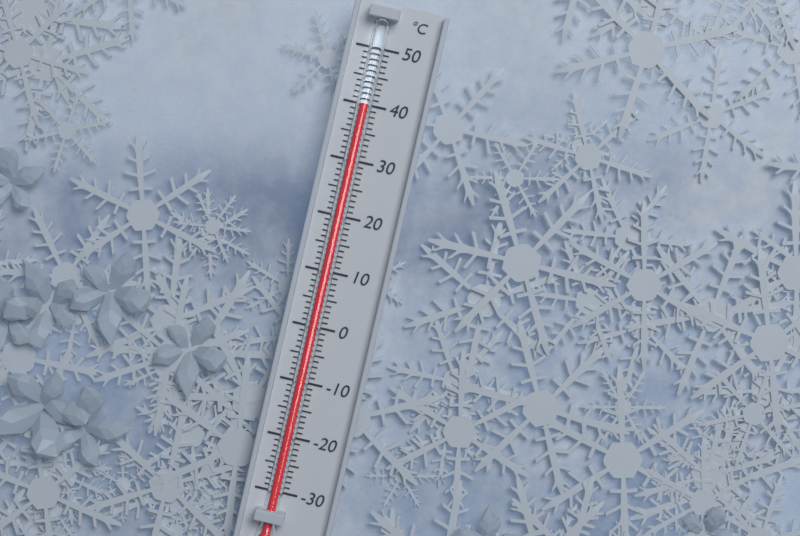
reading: 40 °C
